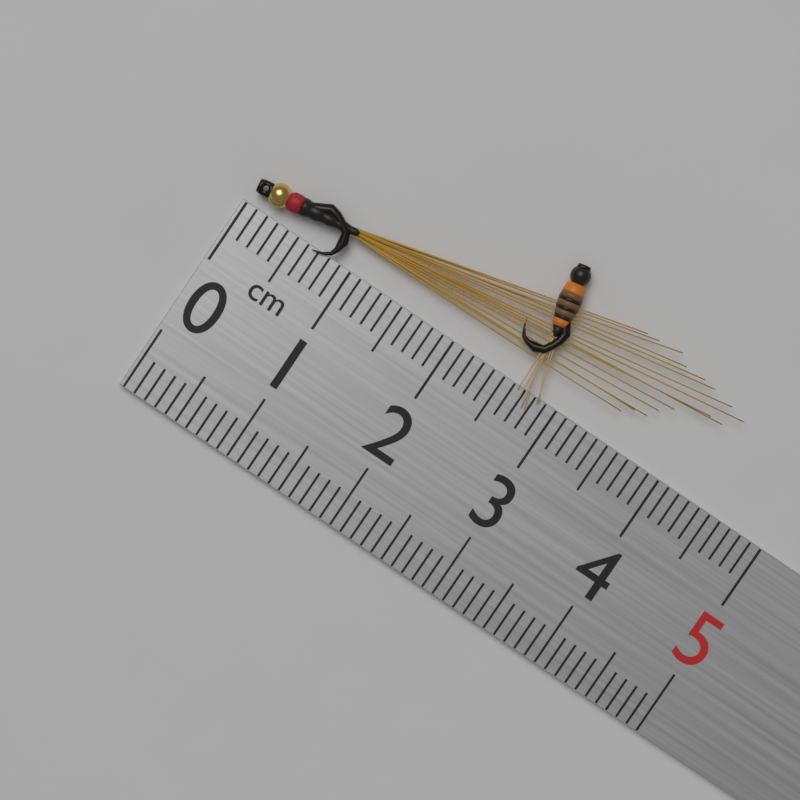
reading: 4.3 cm
